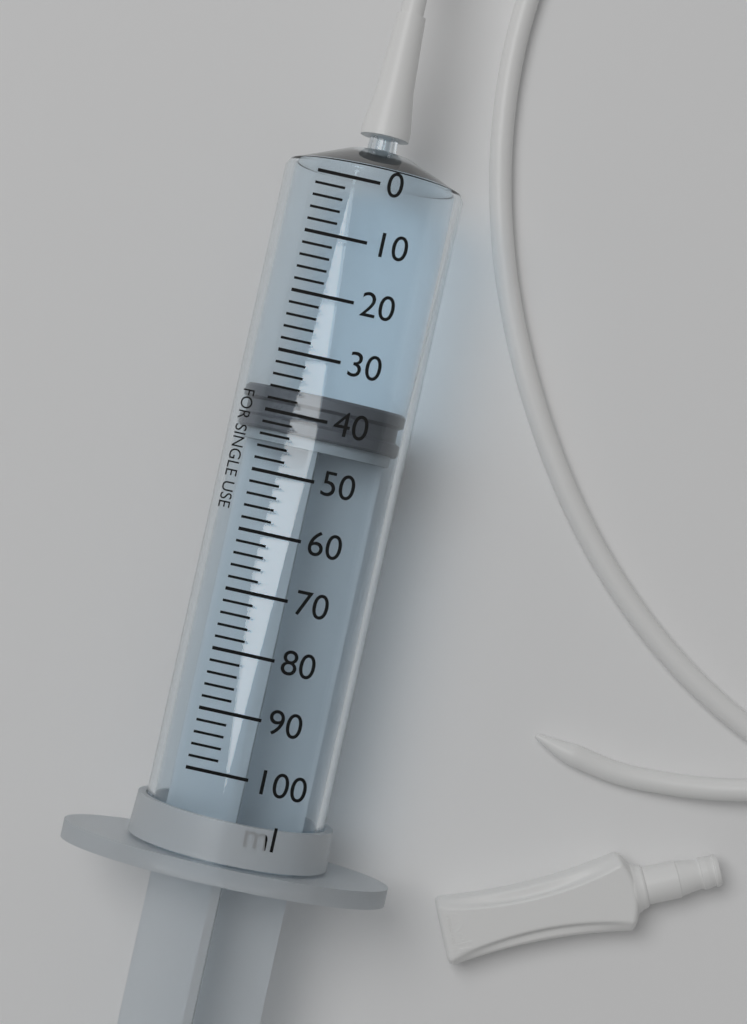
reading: 36 ml
